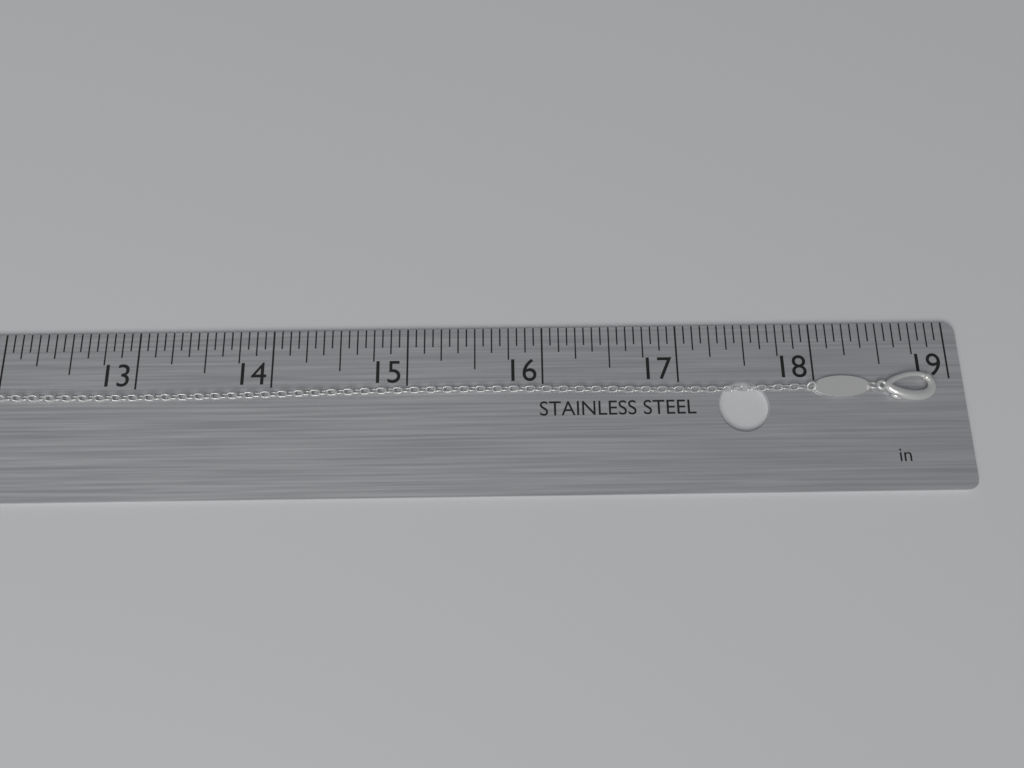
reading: 18.8750 in
